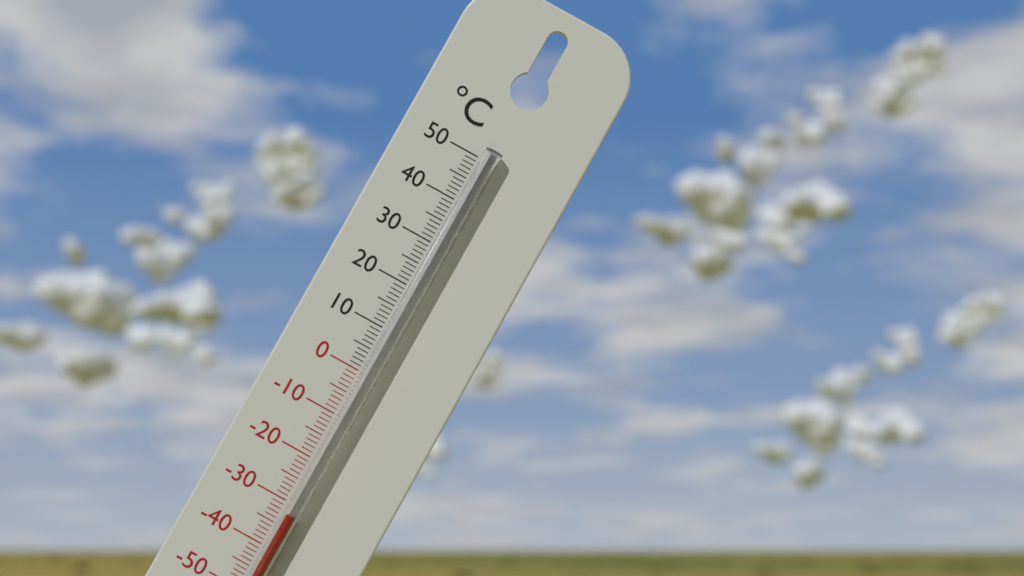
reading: -32 °C
